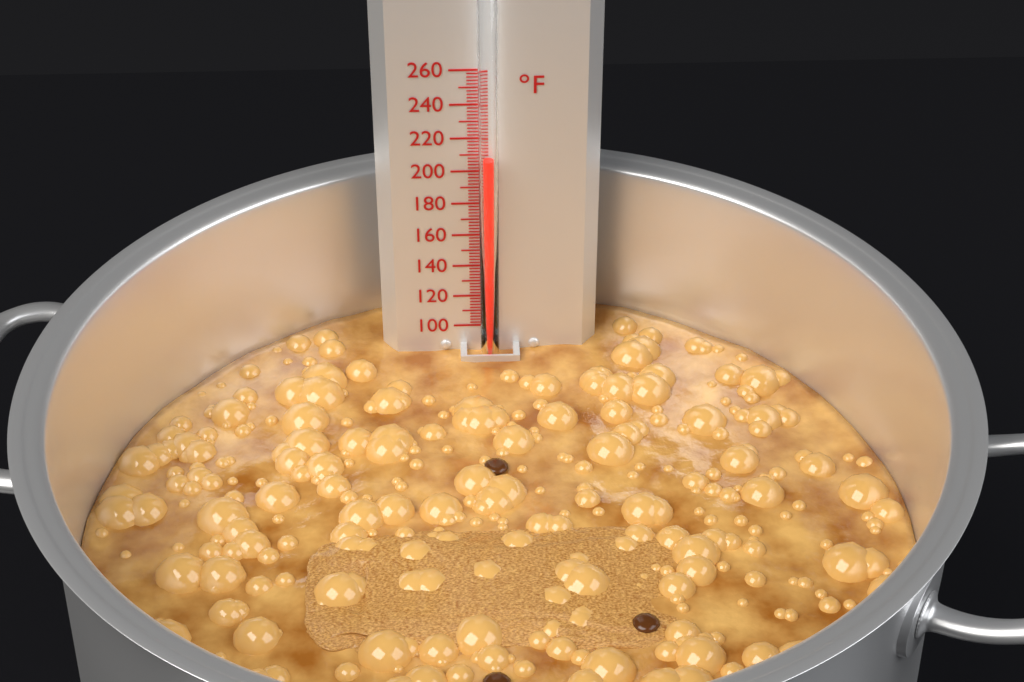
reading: 210 °F
